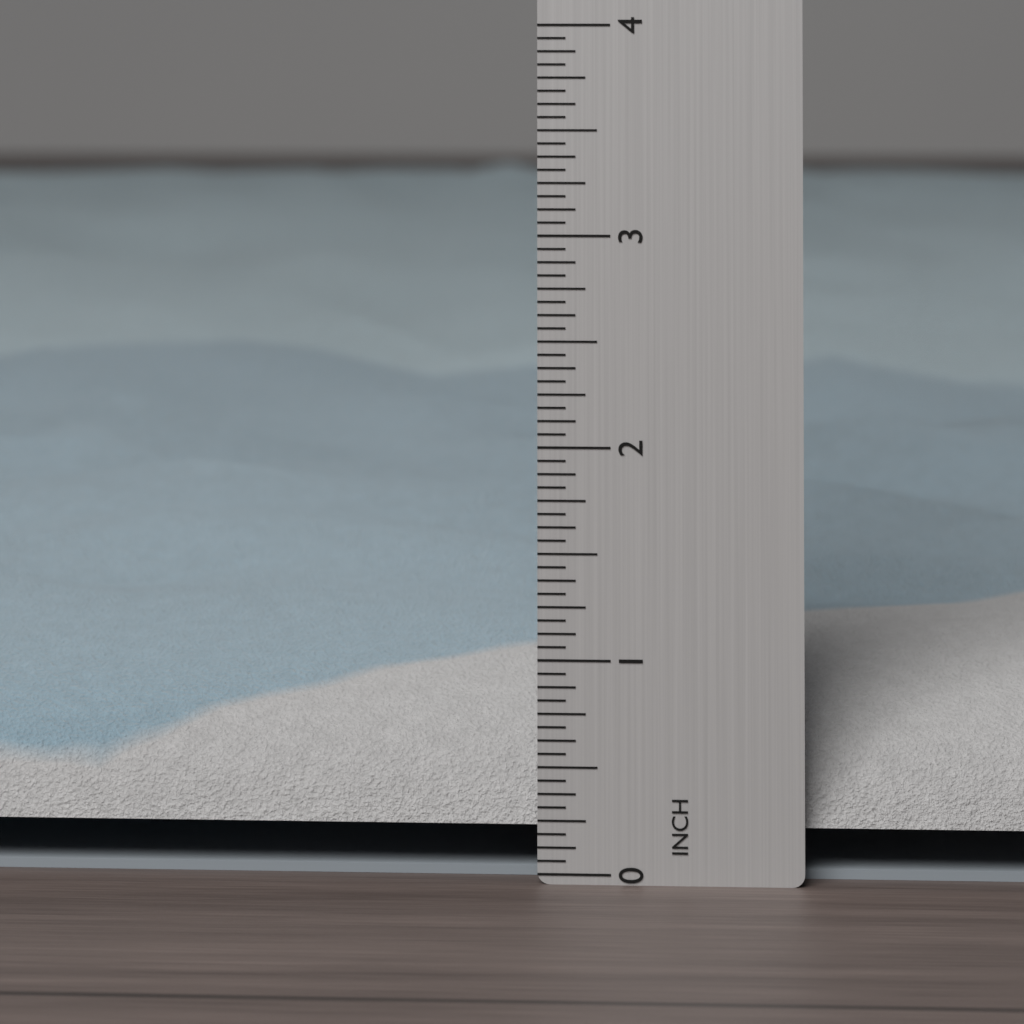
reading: 1.3125 in
